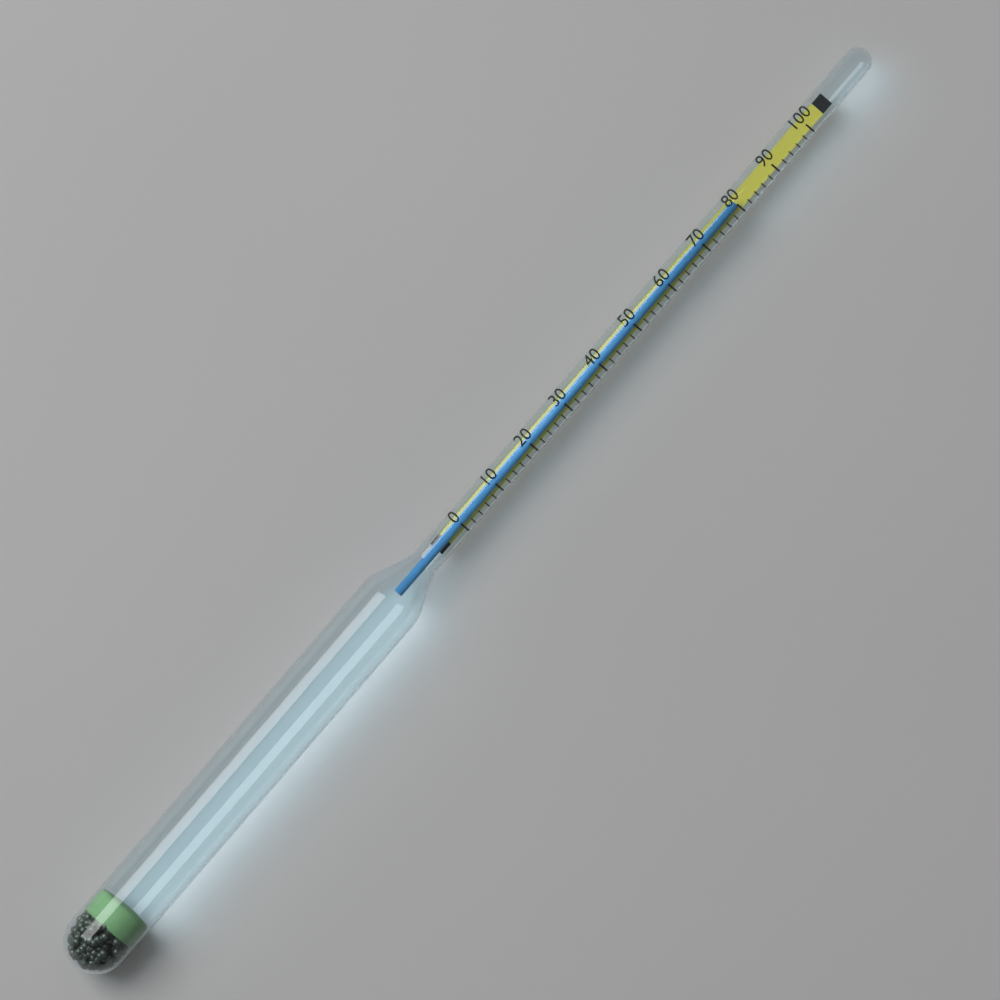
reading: 80 (no unit)
